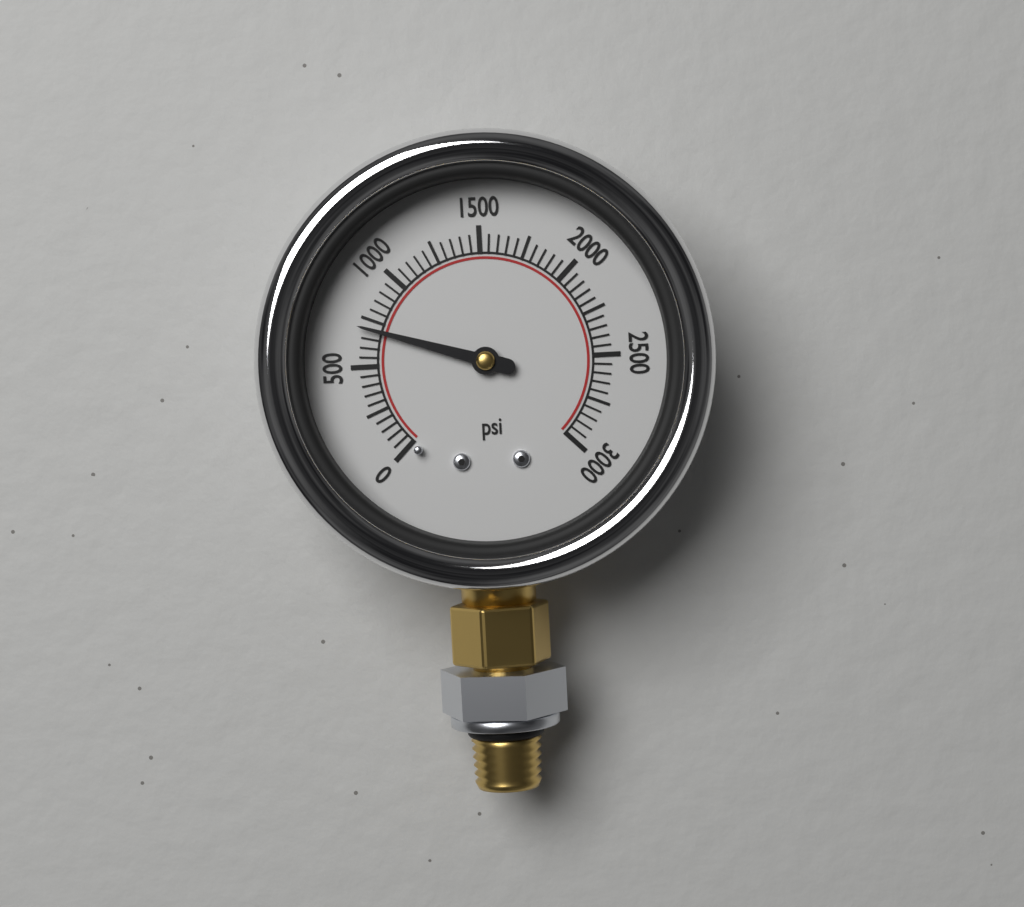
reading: 700 psi
